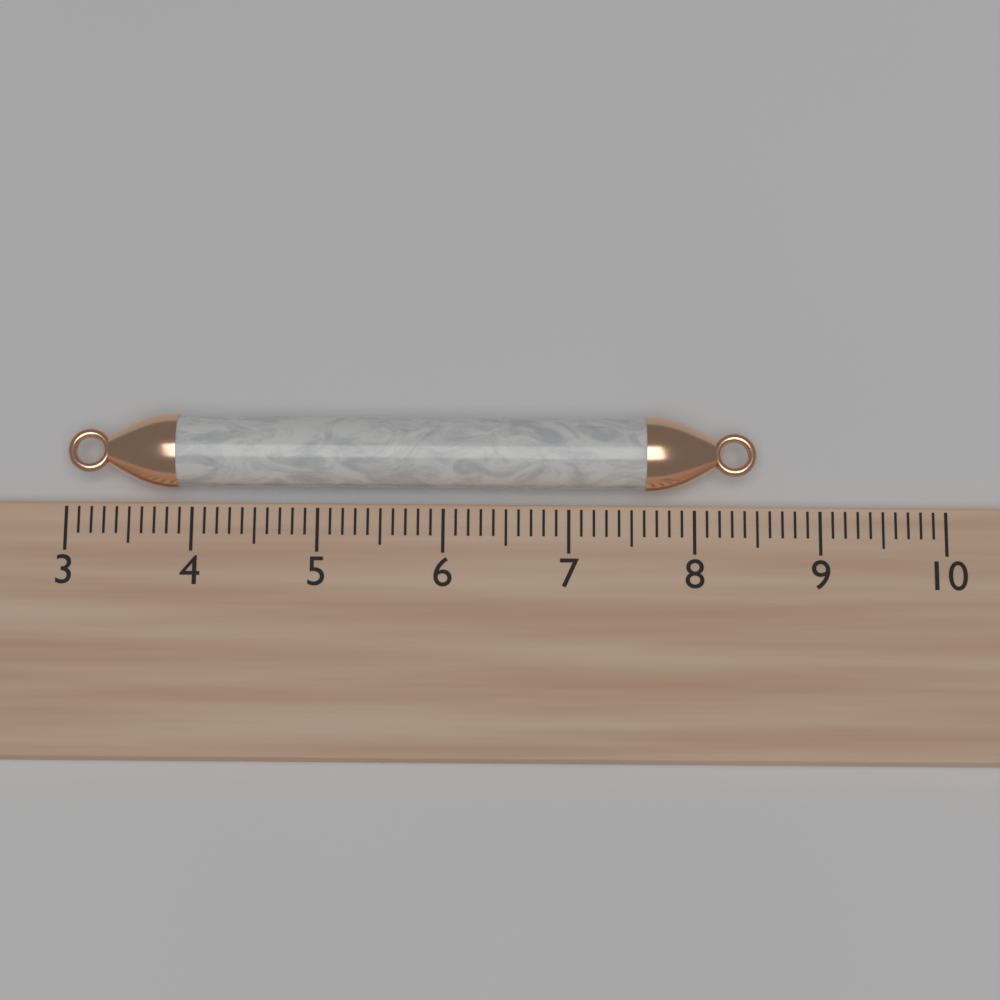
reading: 8.5 (no unit)
